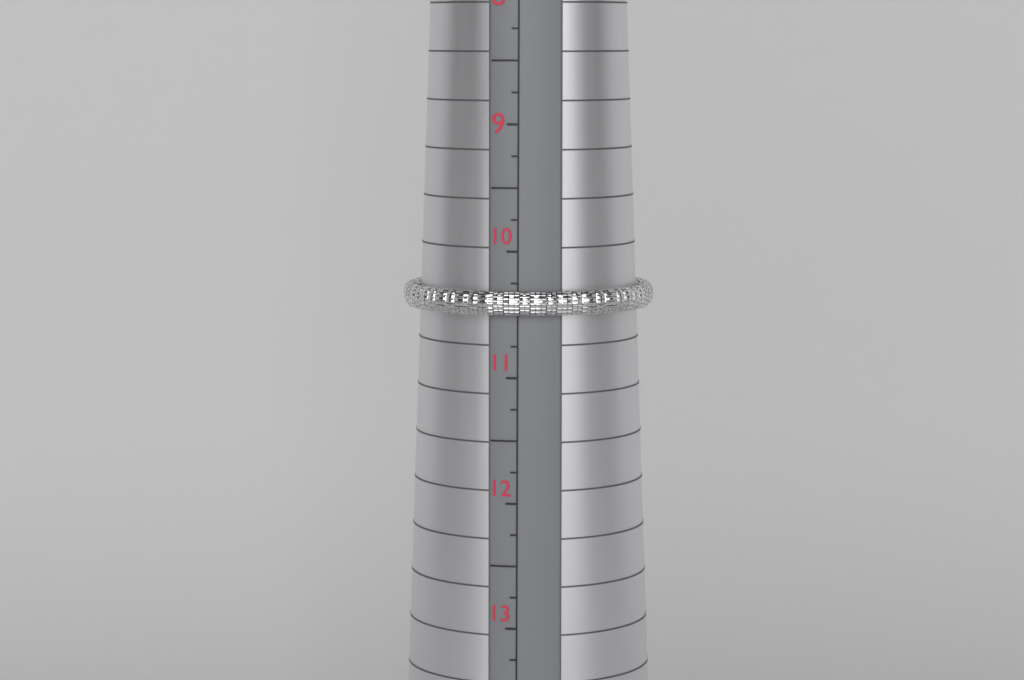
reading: 10.50 (no unit)
